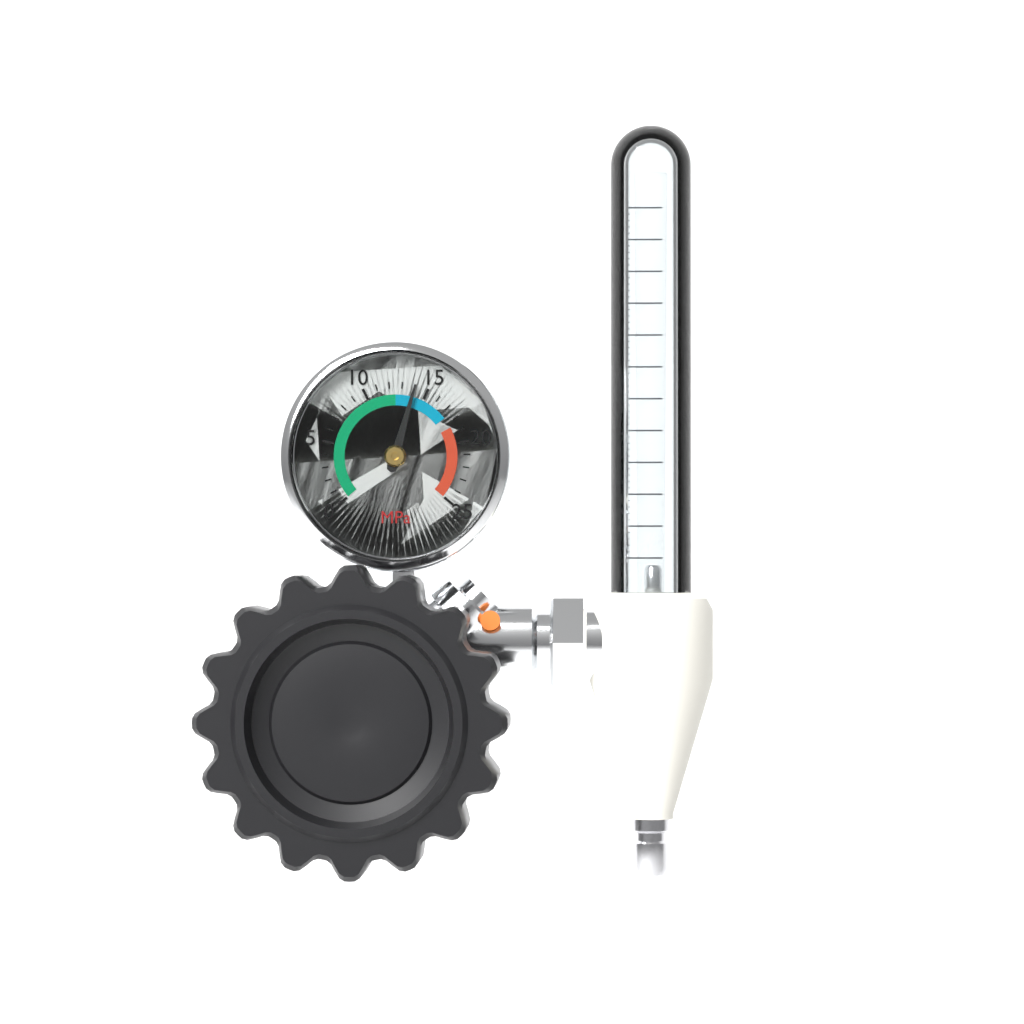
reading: 14 MPa
